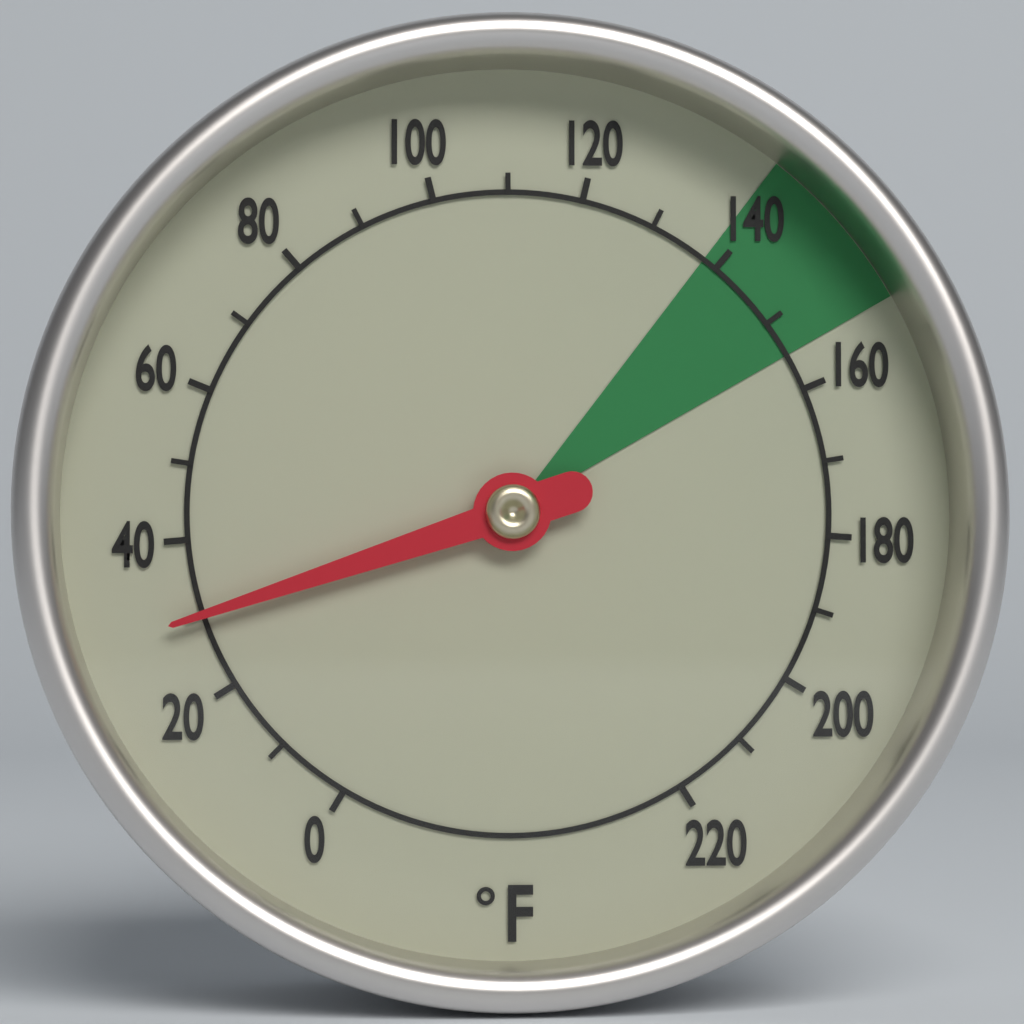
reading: 30 °F
